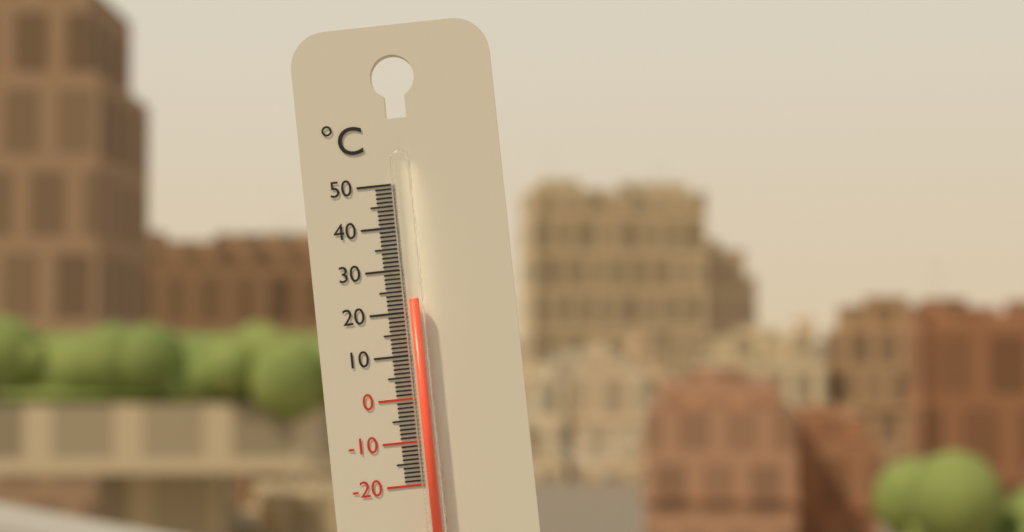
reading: 23 °C
